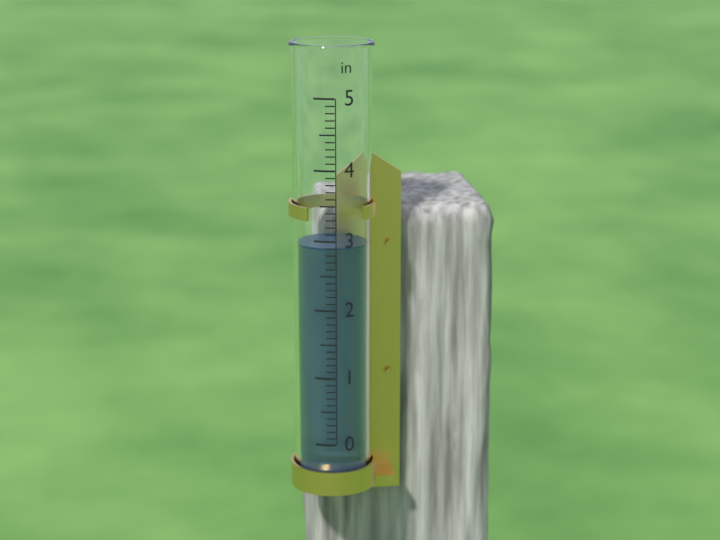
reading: 2.9 in
